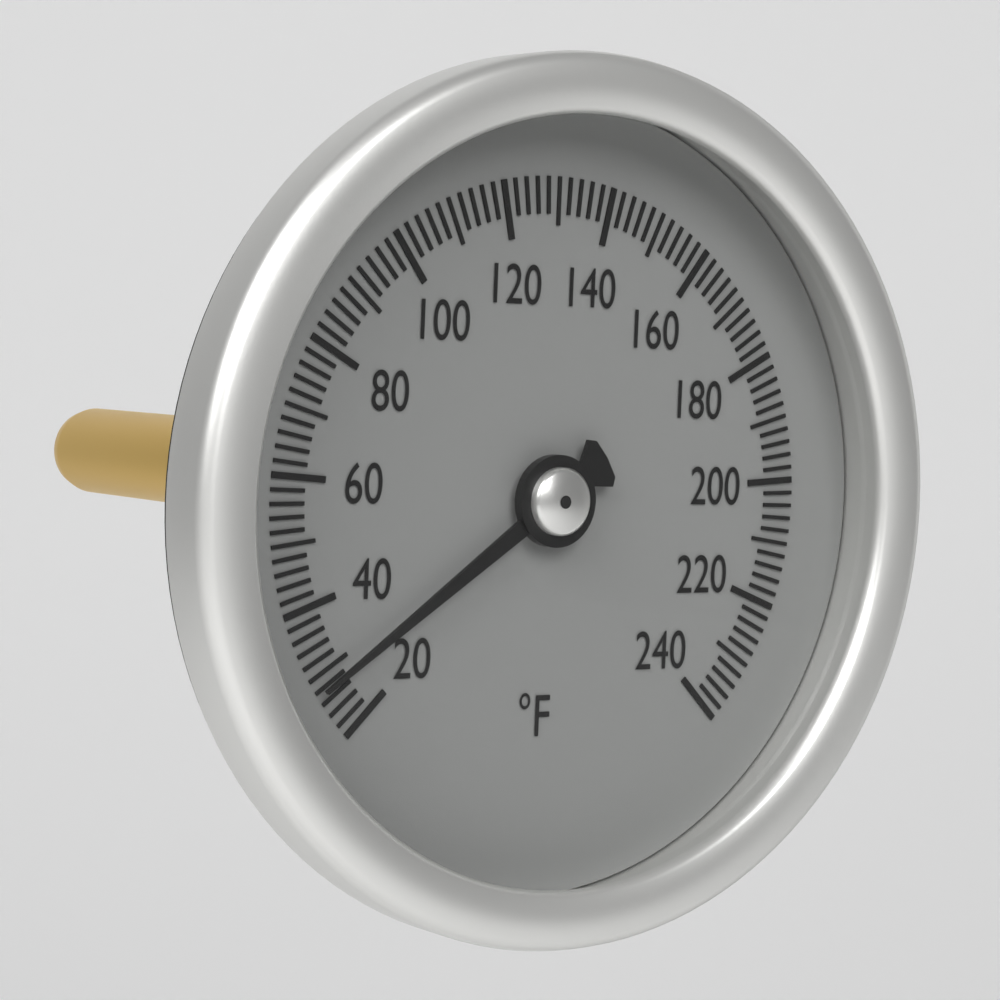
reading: 28 °F
